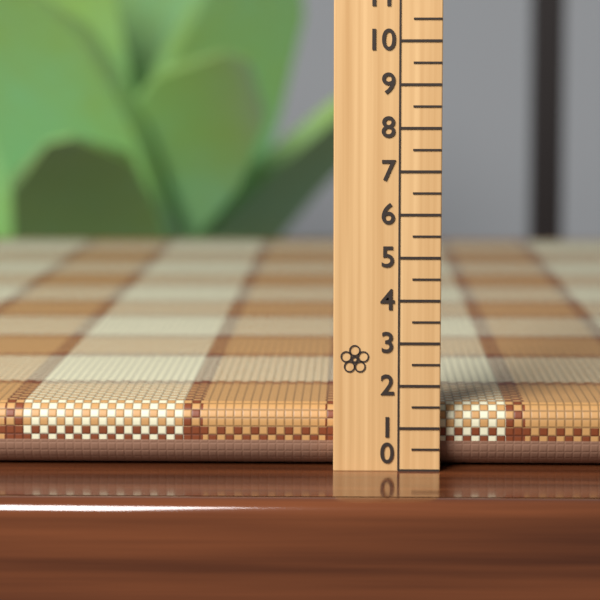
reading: 1.5 (no unit)
